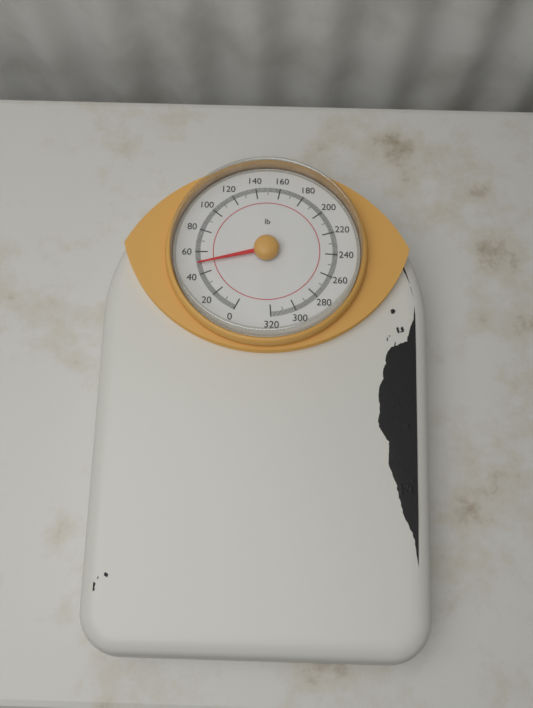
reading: 49 lb
